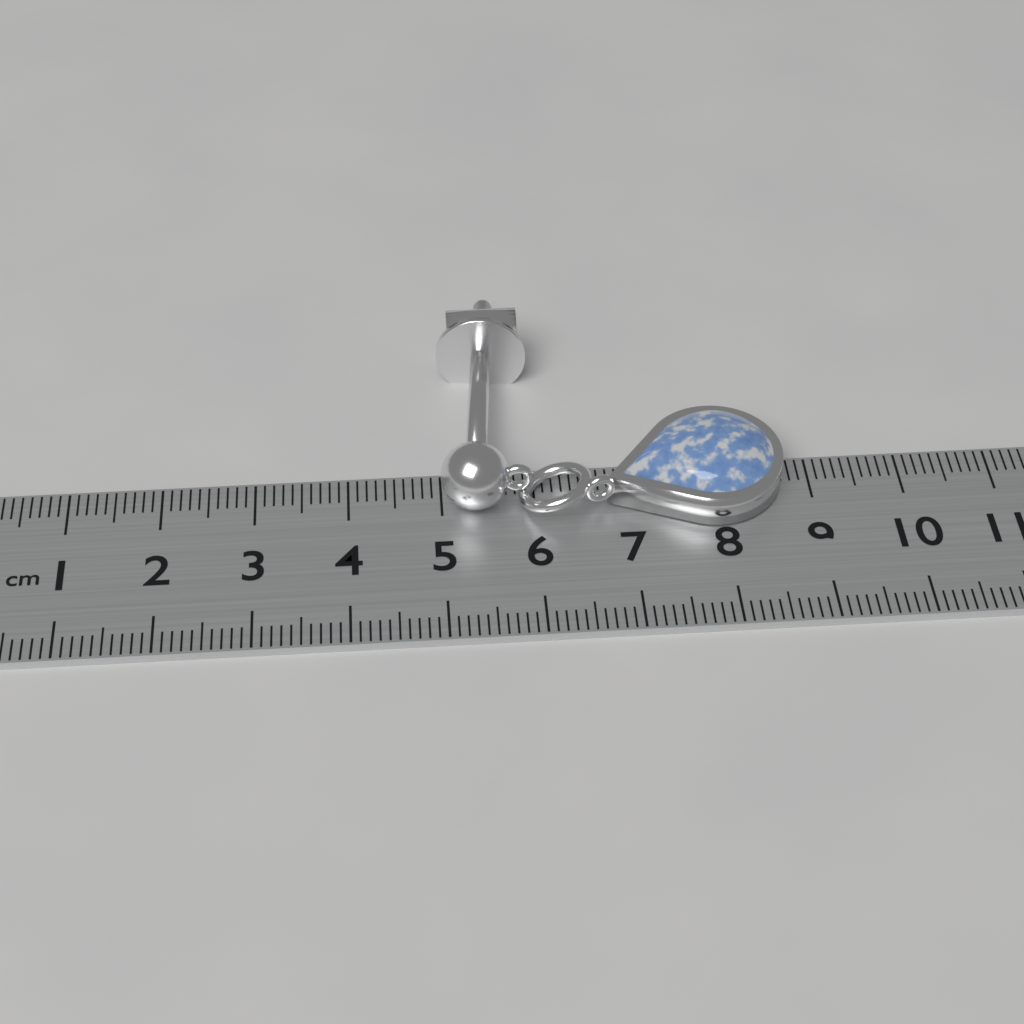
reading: 8.7 cm
